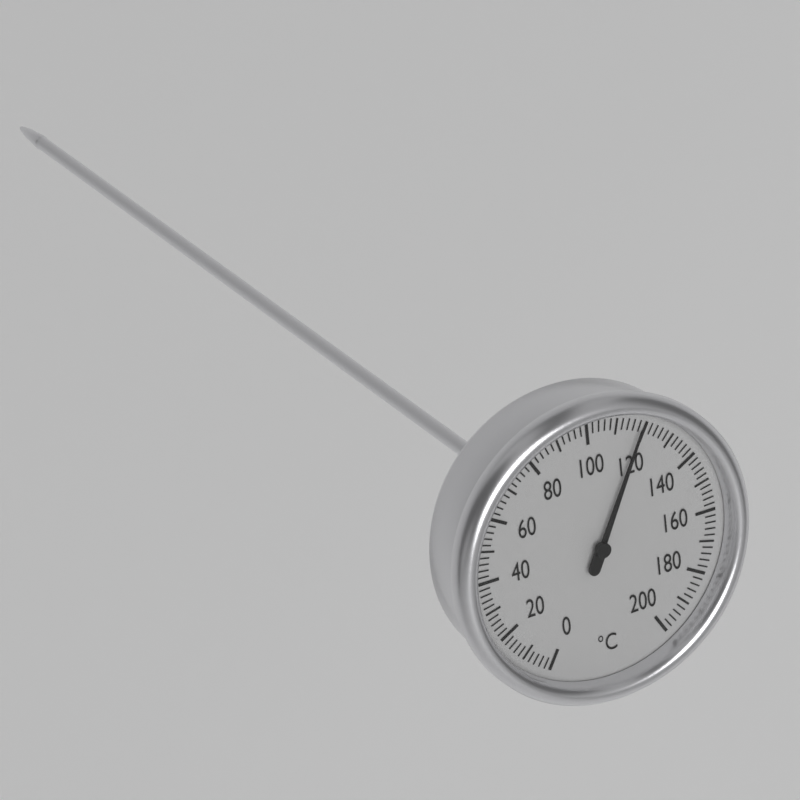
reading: 118 °C
